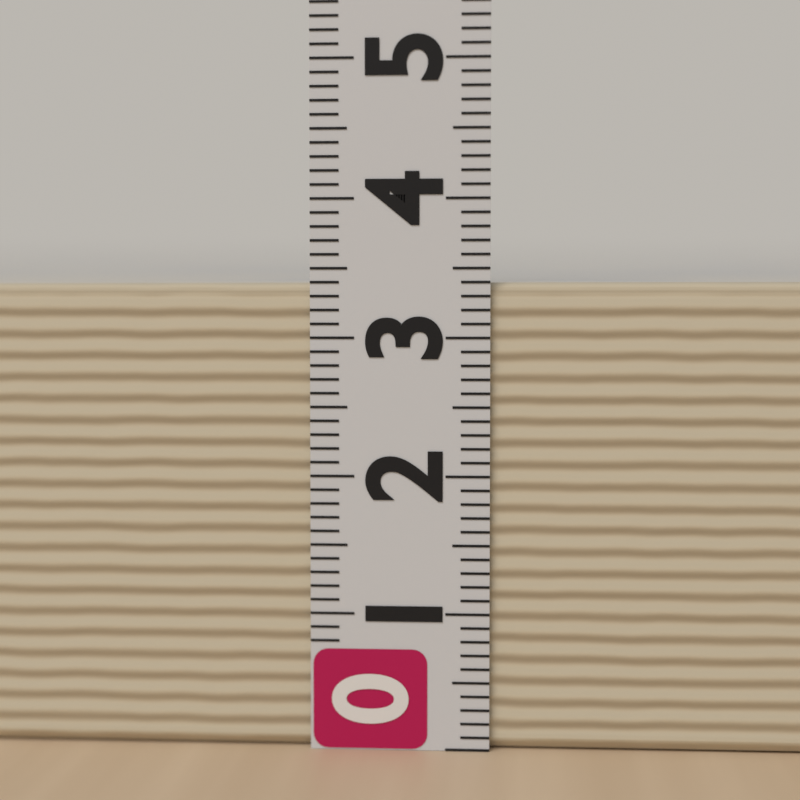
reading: 3.4 (no unit)
